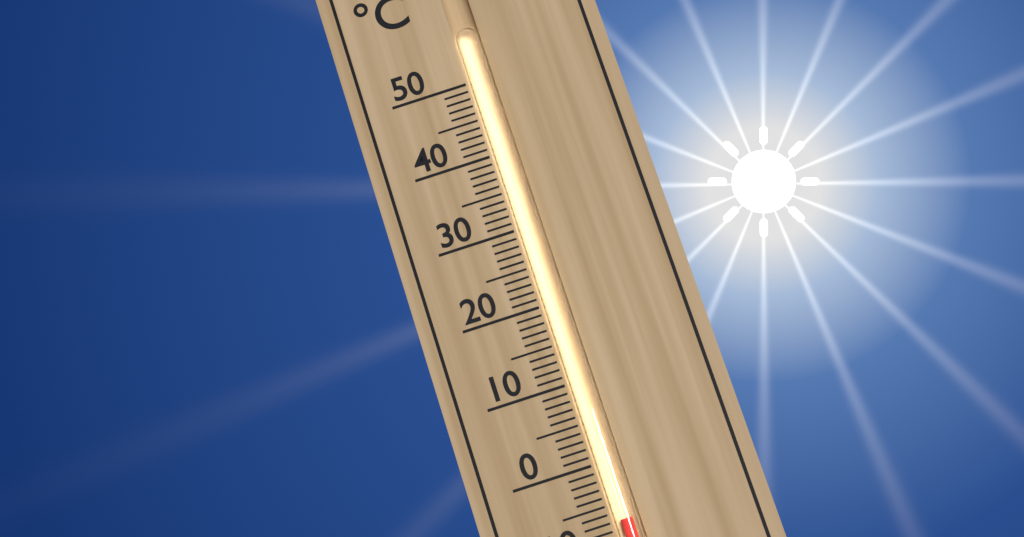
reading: -7 °C
